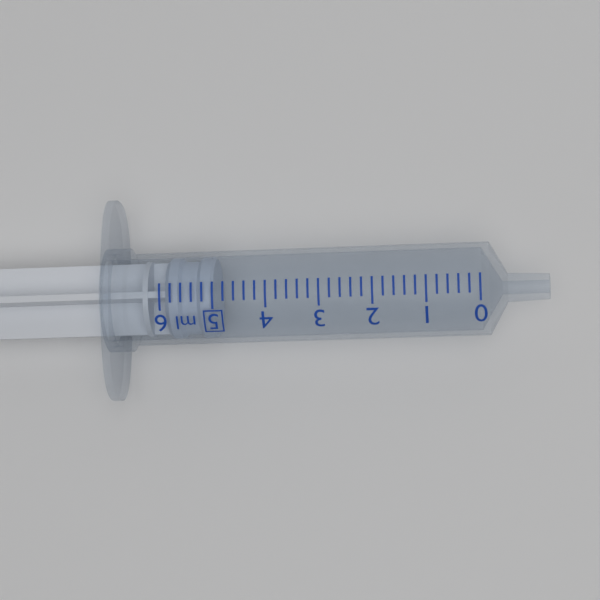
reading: 5.0 ml
